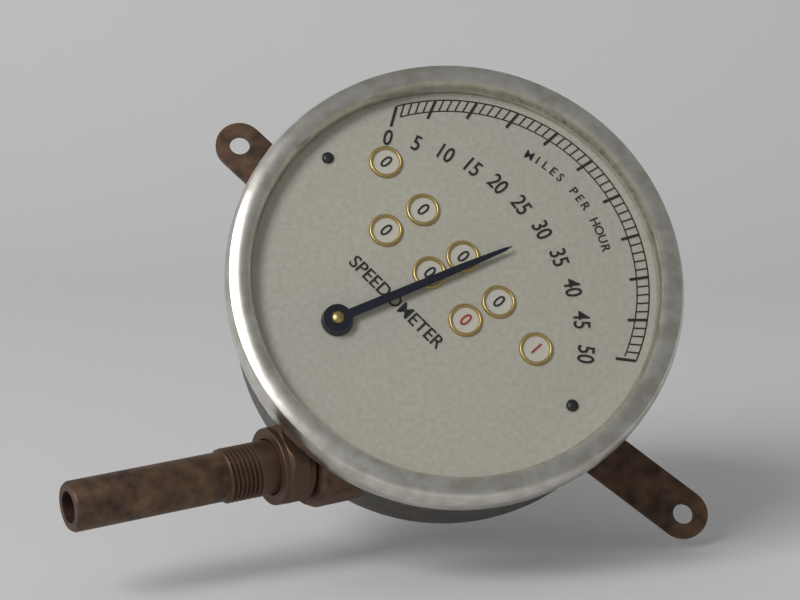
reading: 31 mph
